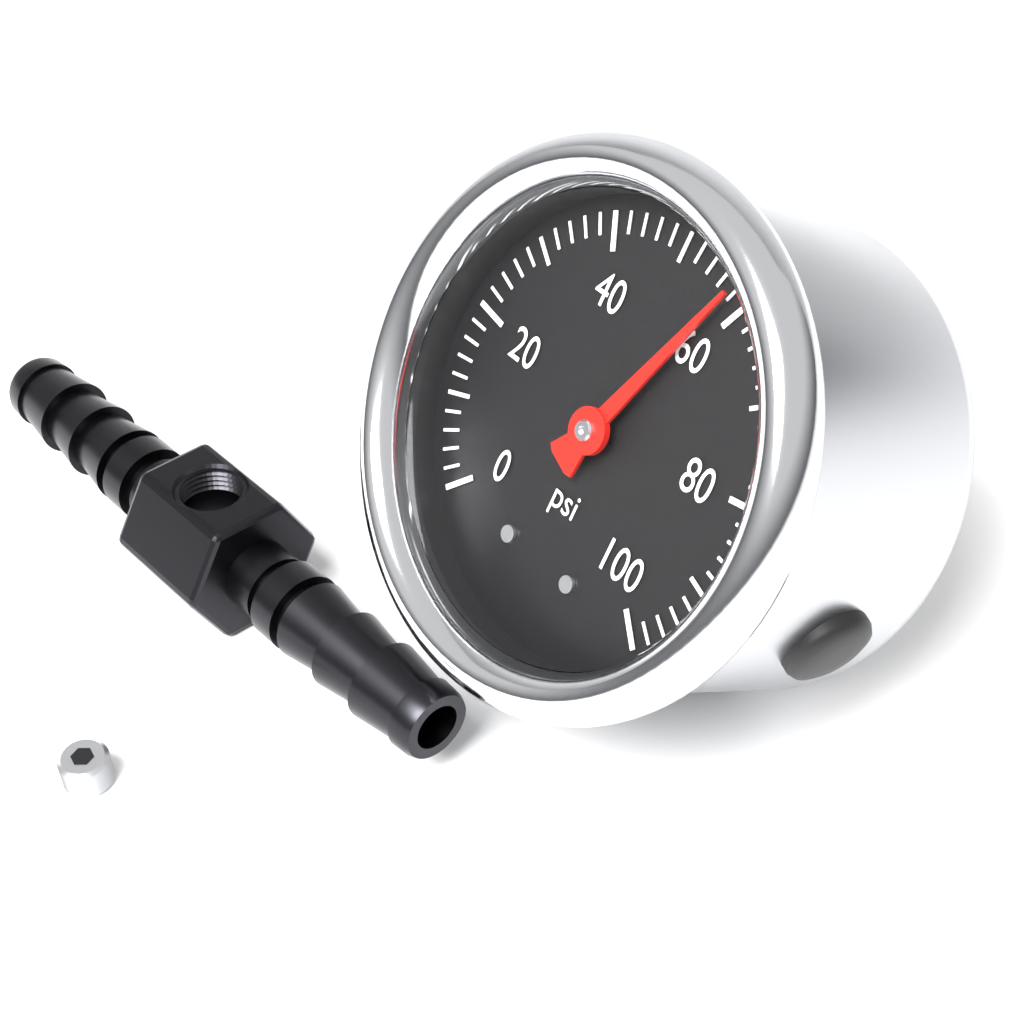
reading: 58 psi
